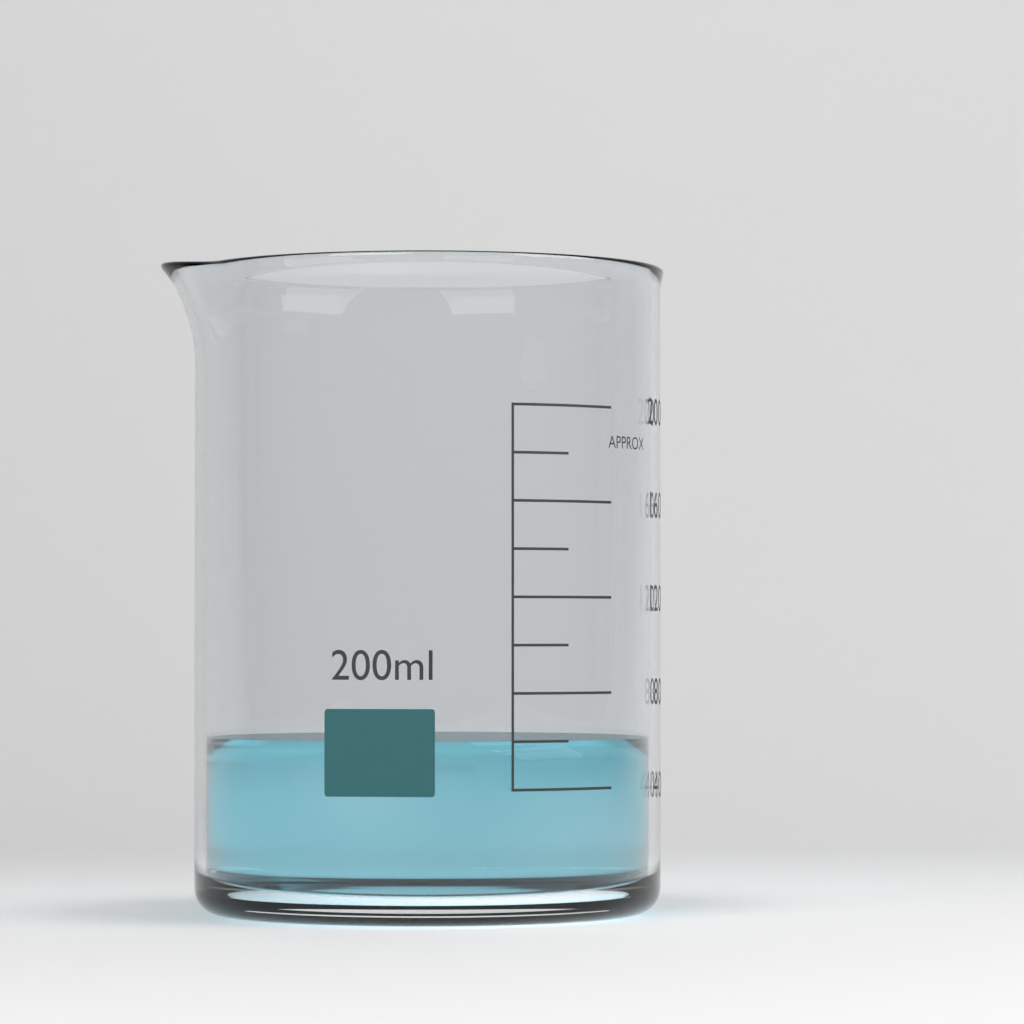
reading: 60 ml
